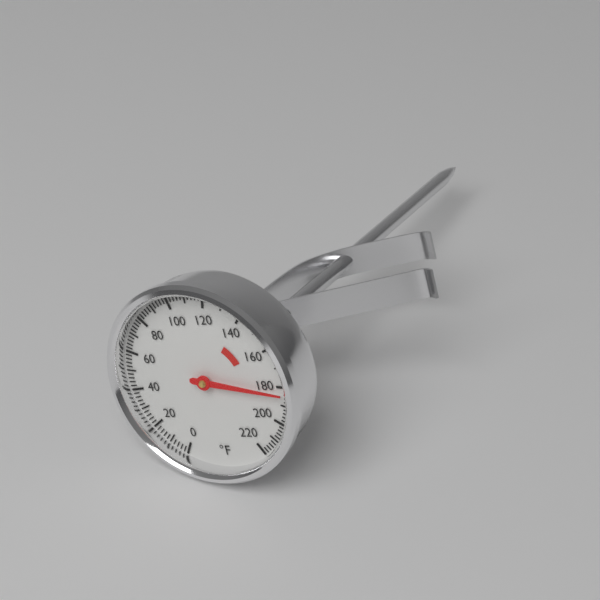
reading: 184 °F
